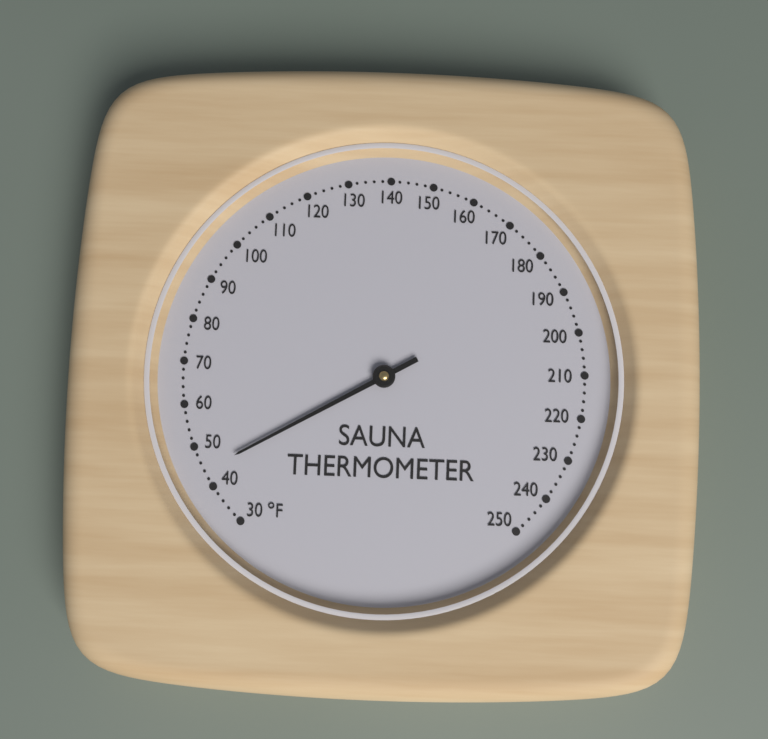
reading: 44 °F
